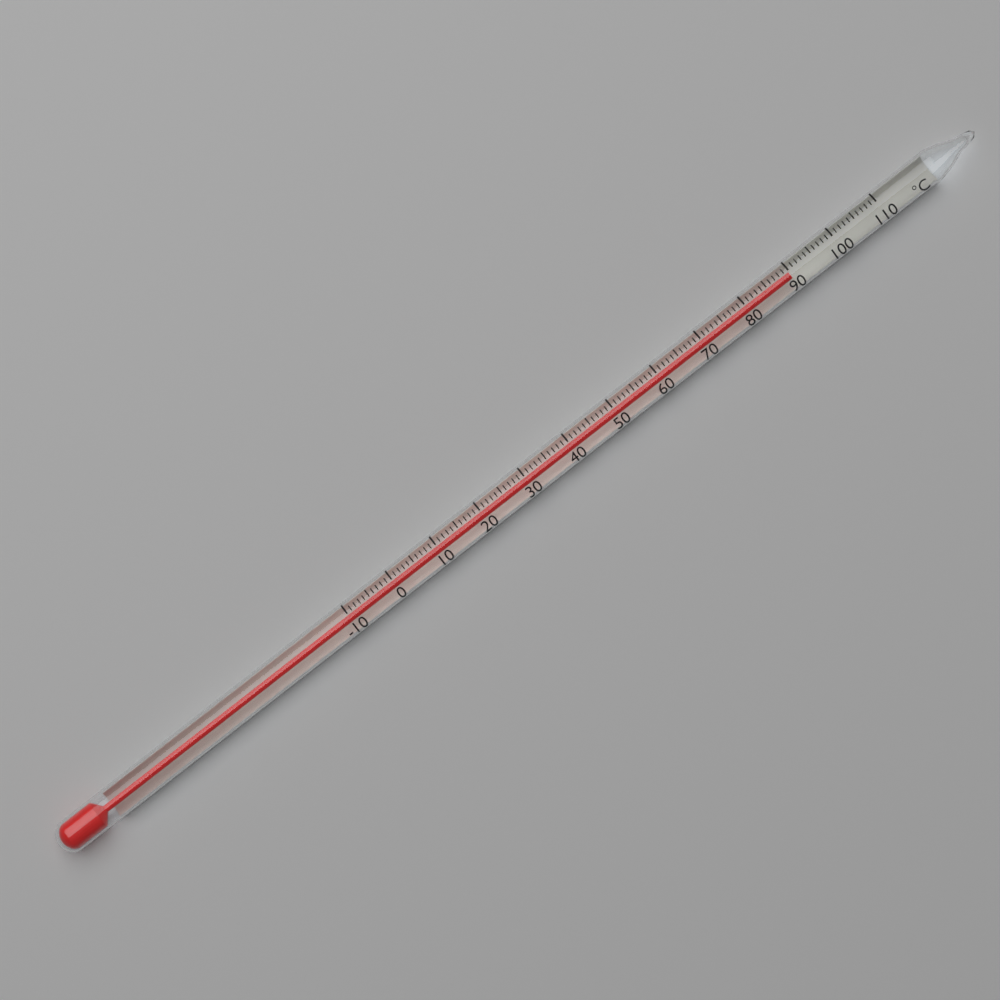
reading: 90 °C
